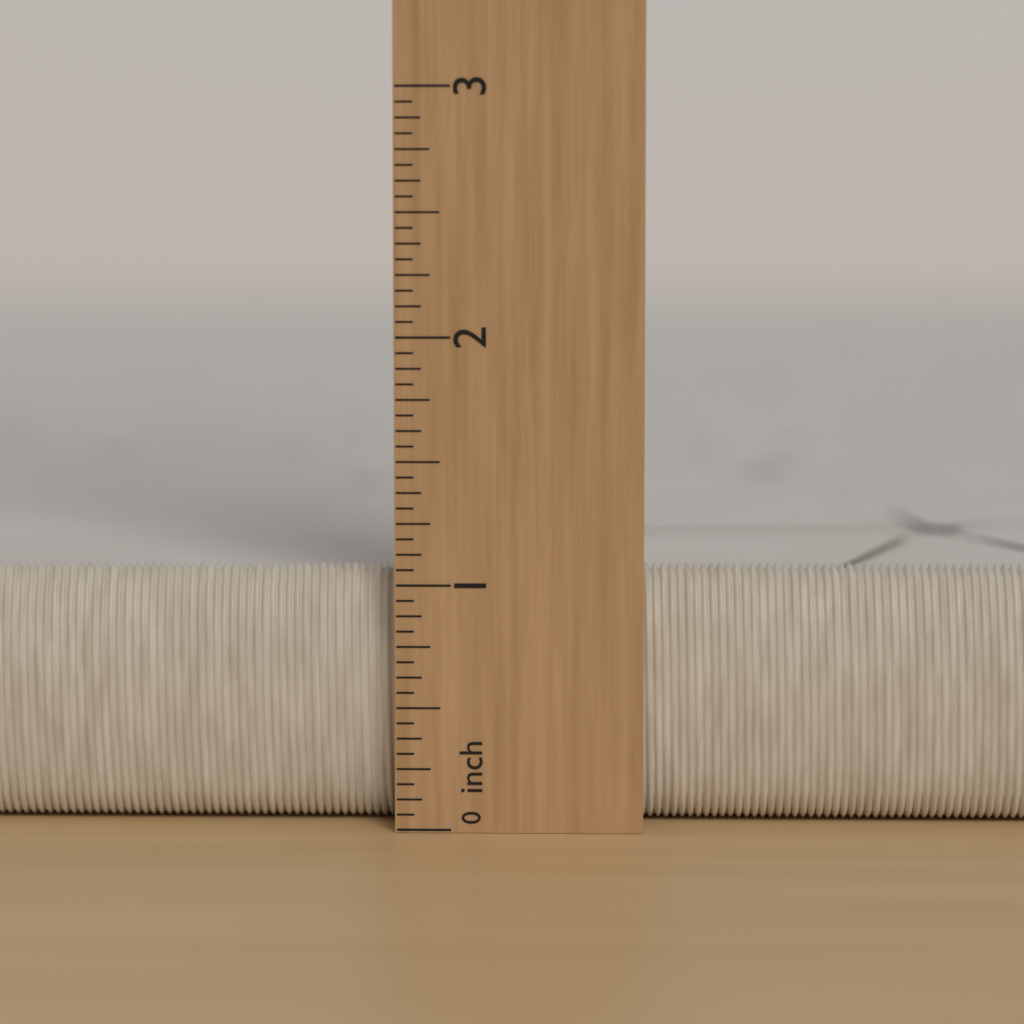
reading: 1.0625 inch
